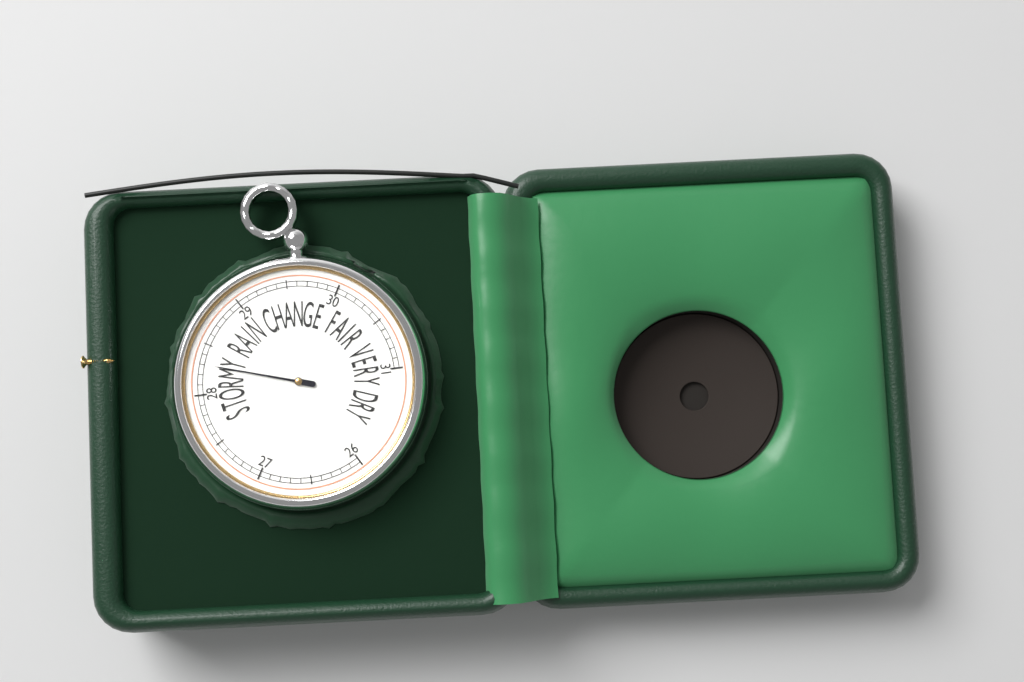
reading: 28.3 inHg
